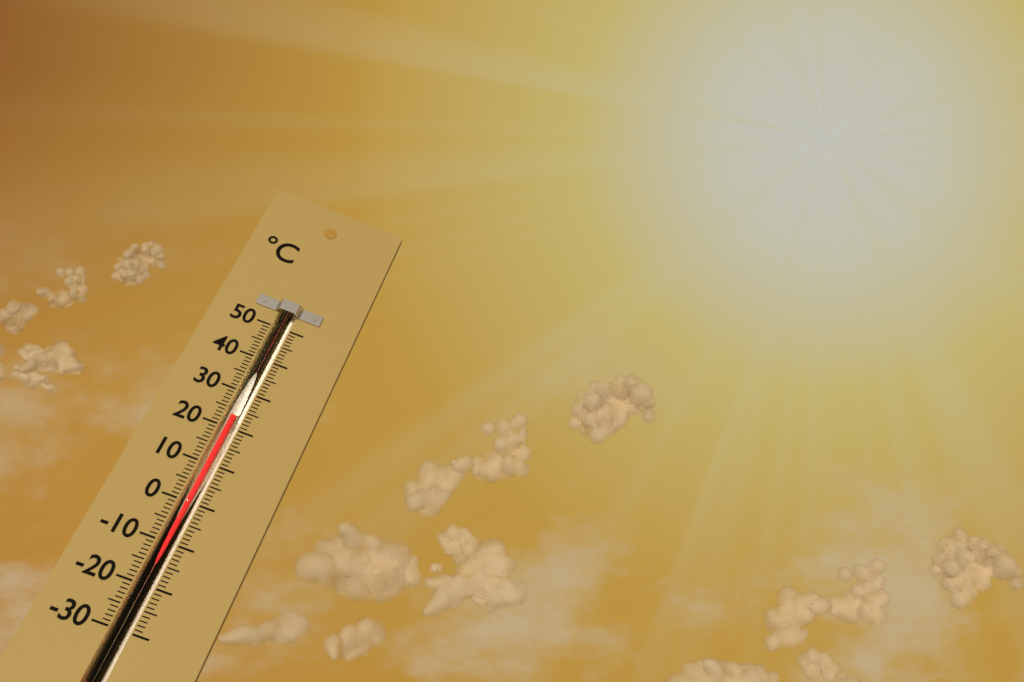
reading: 23 °C
